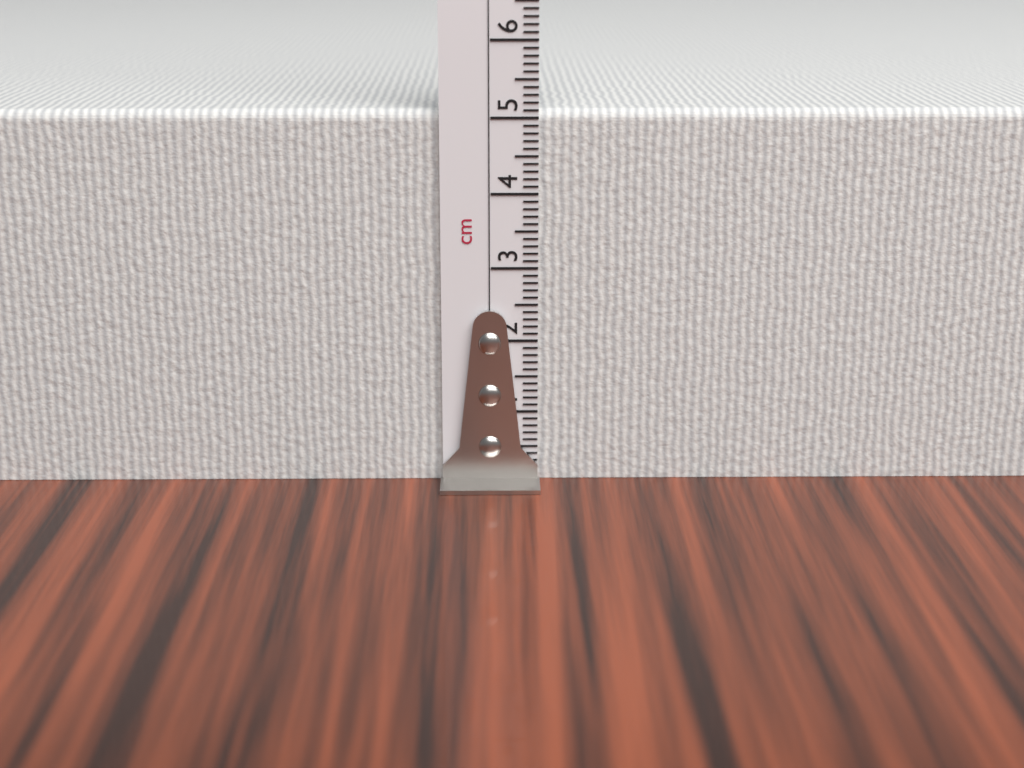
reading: 5.1 cm
